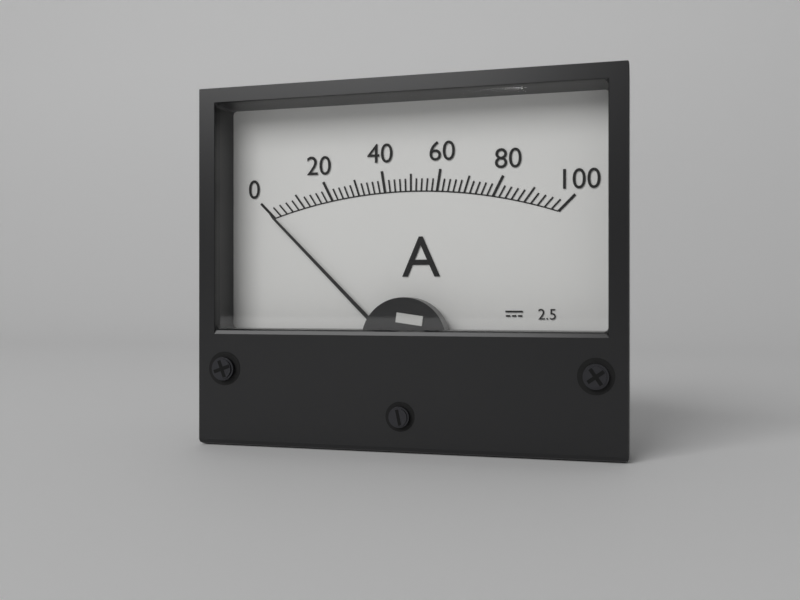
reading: 0 A
